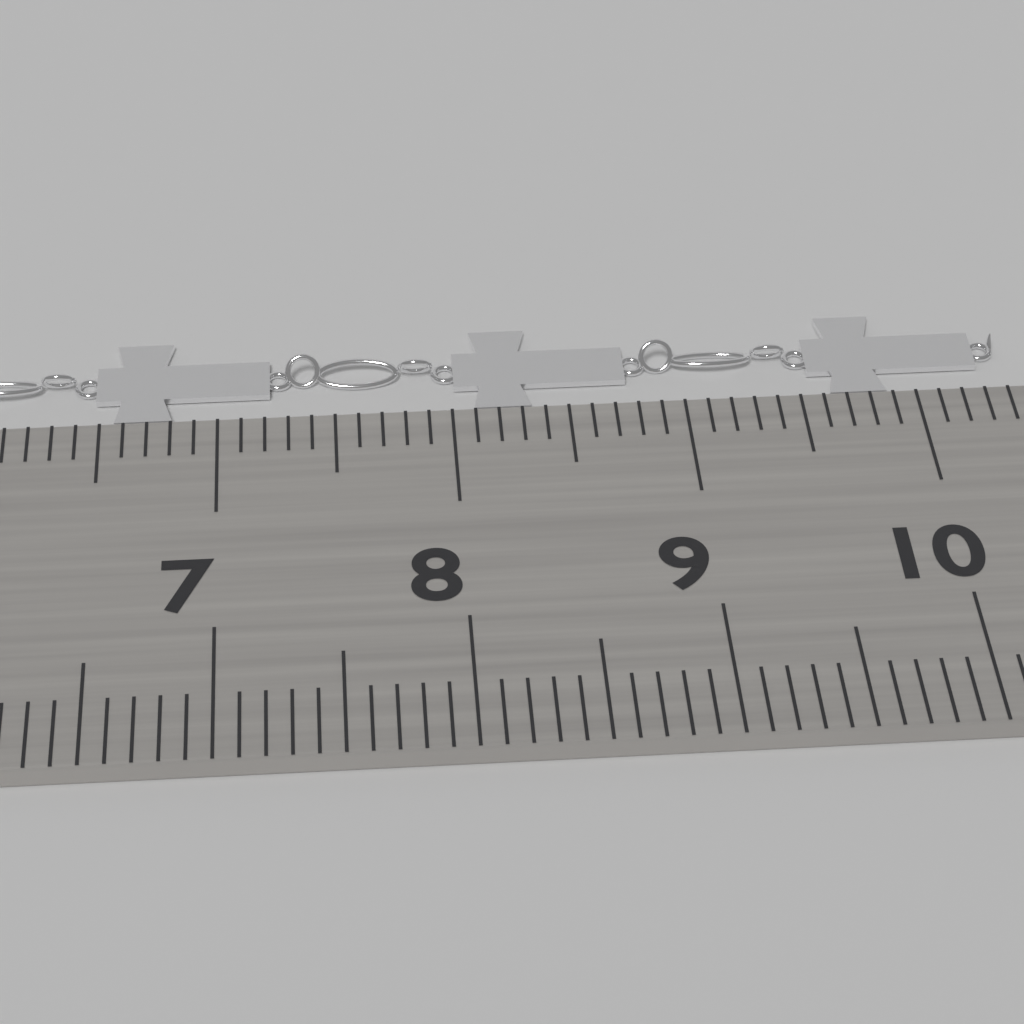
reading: 10.4 cm
